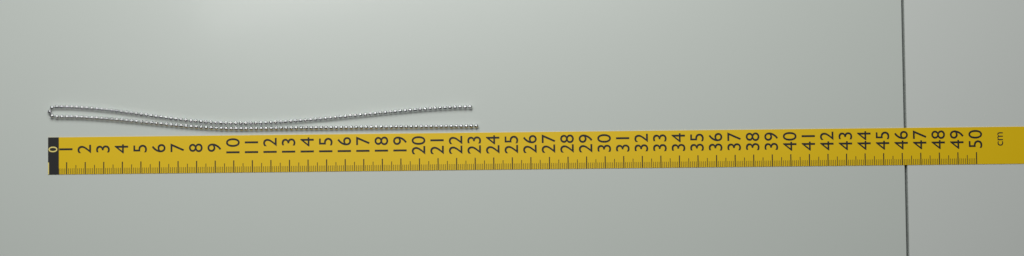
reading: 23.2 cm
